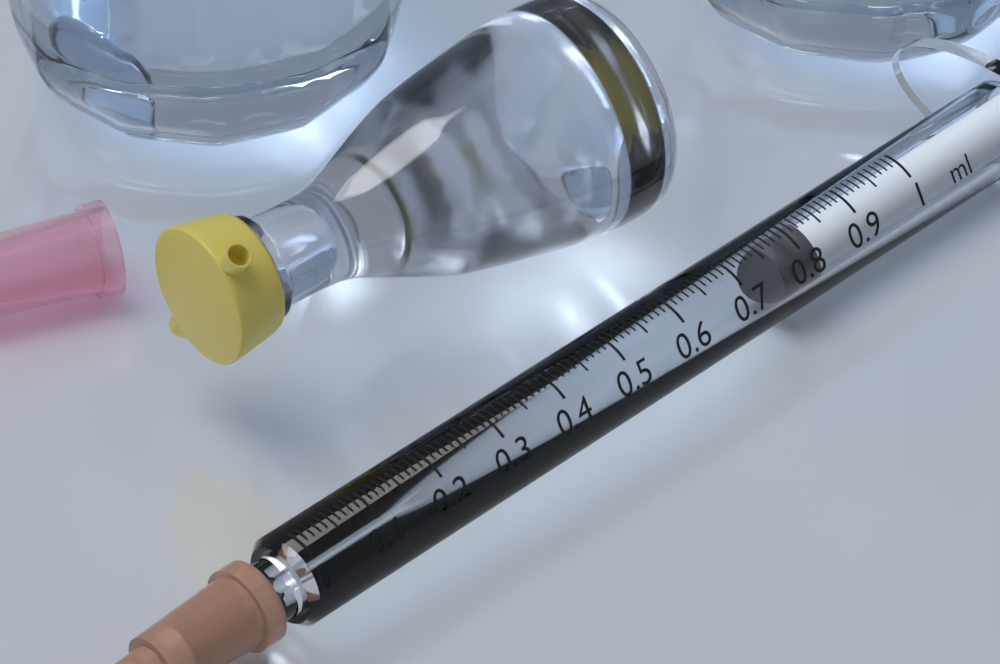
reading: 0.77 ml
